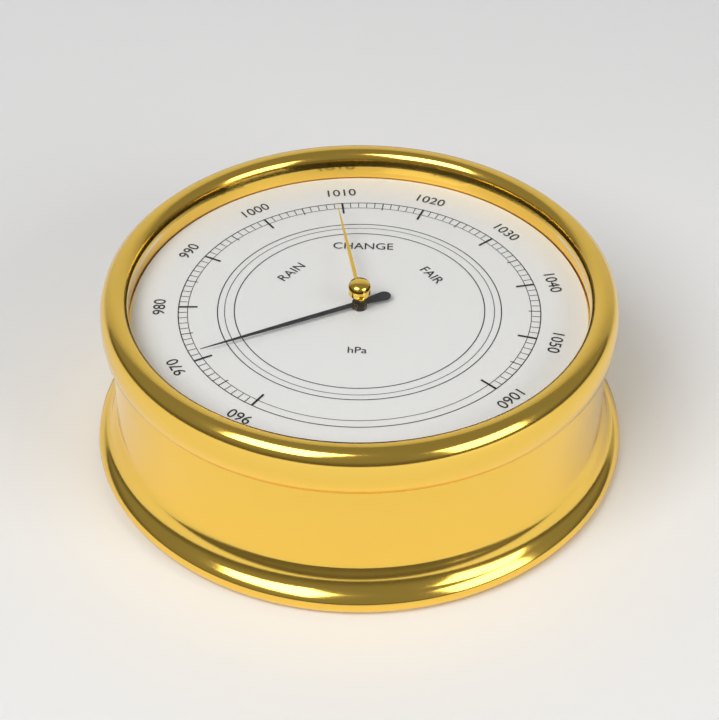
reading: 971 hPa
